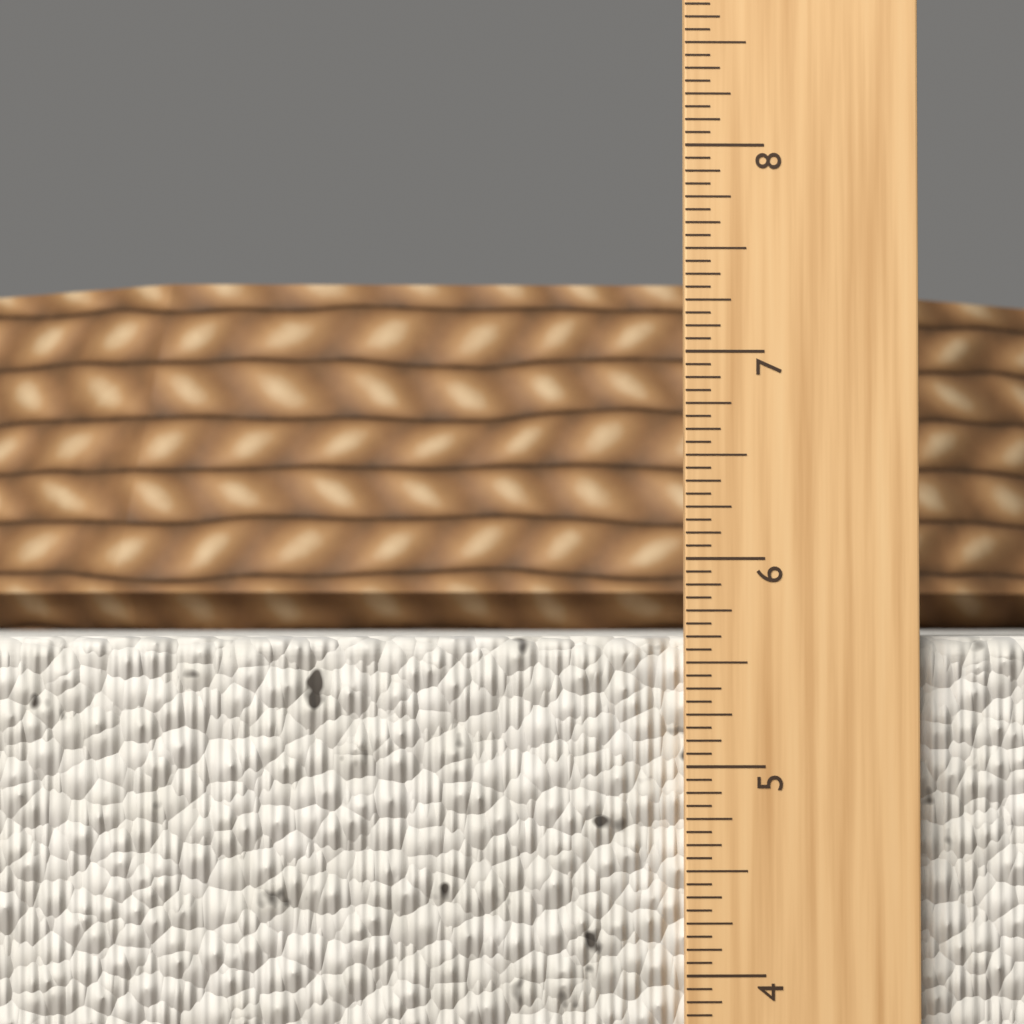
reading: 5.6250 in
